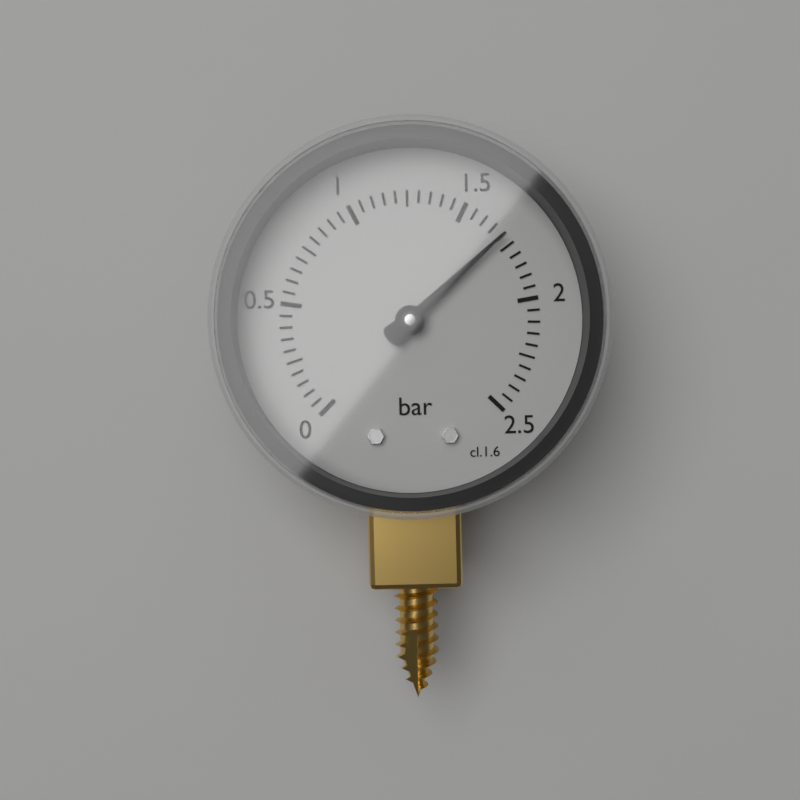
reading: 1.70 bar
